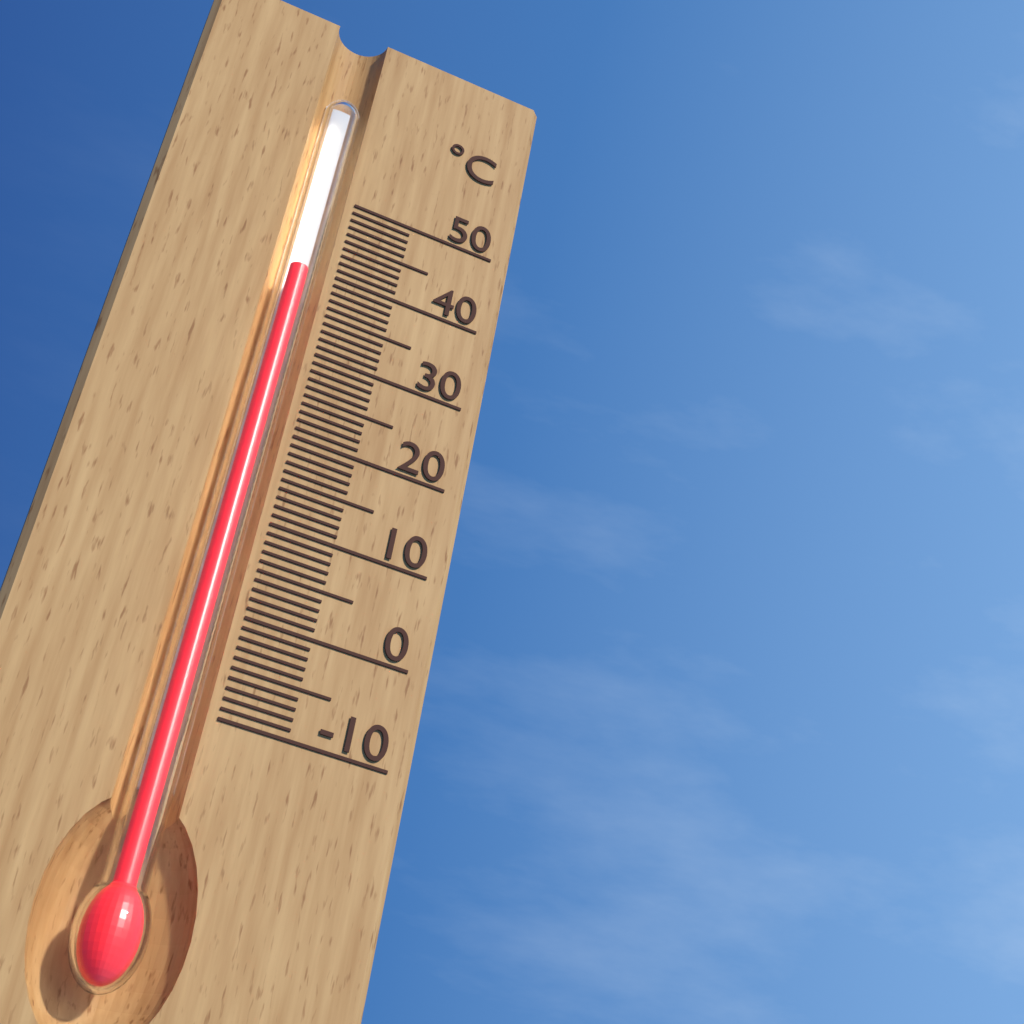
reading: 39 °C
